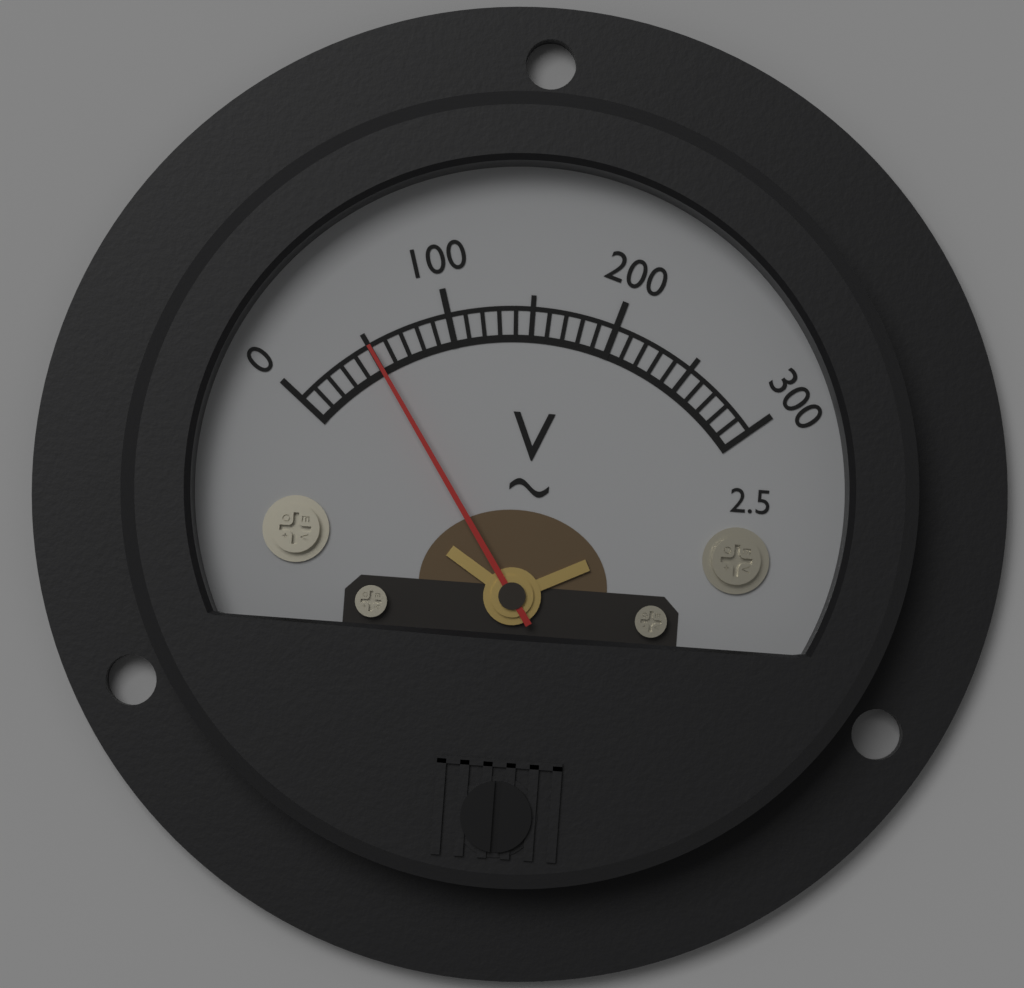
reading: 50 V
